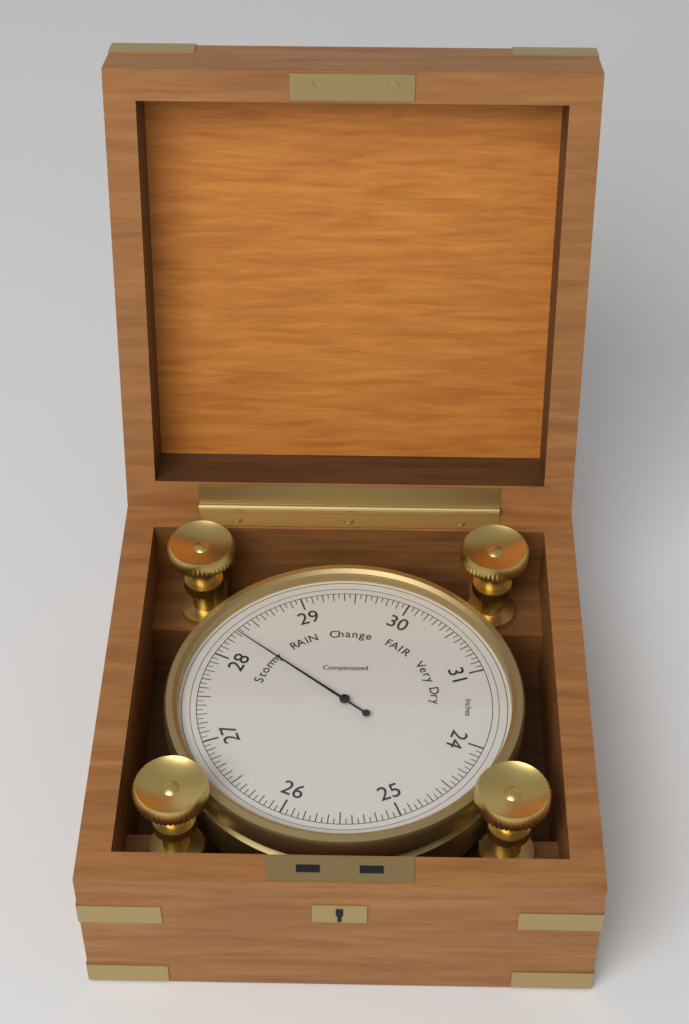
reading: 28.30 inHg
